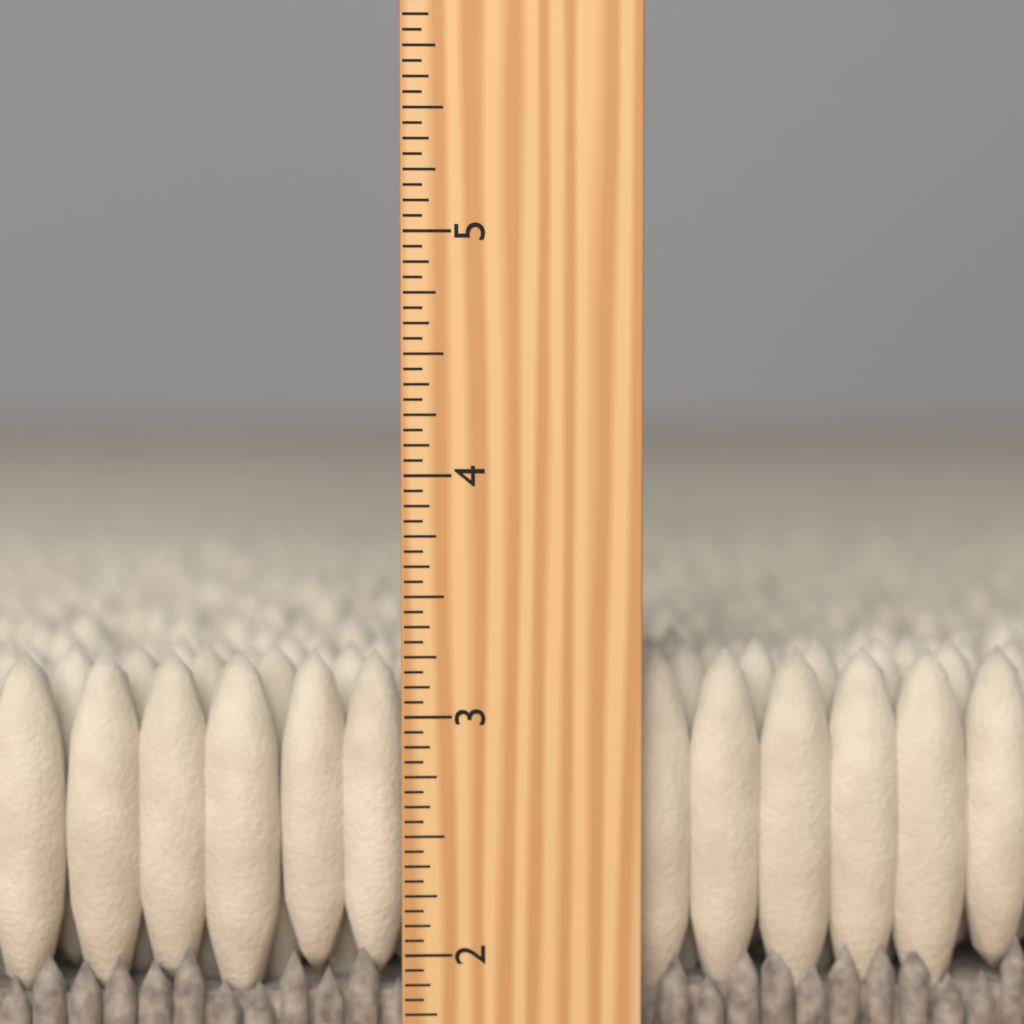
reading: 3.2500 inch
